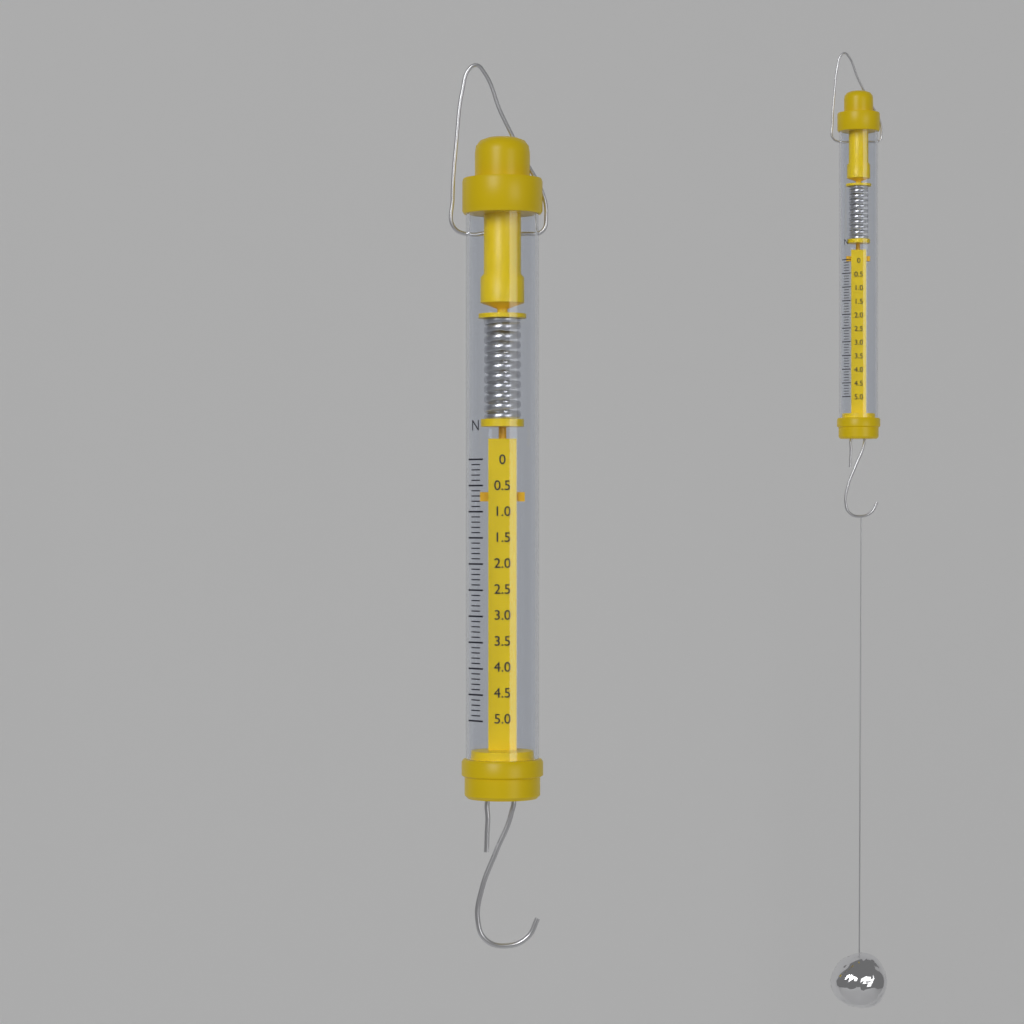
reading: 0.8 N
